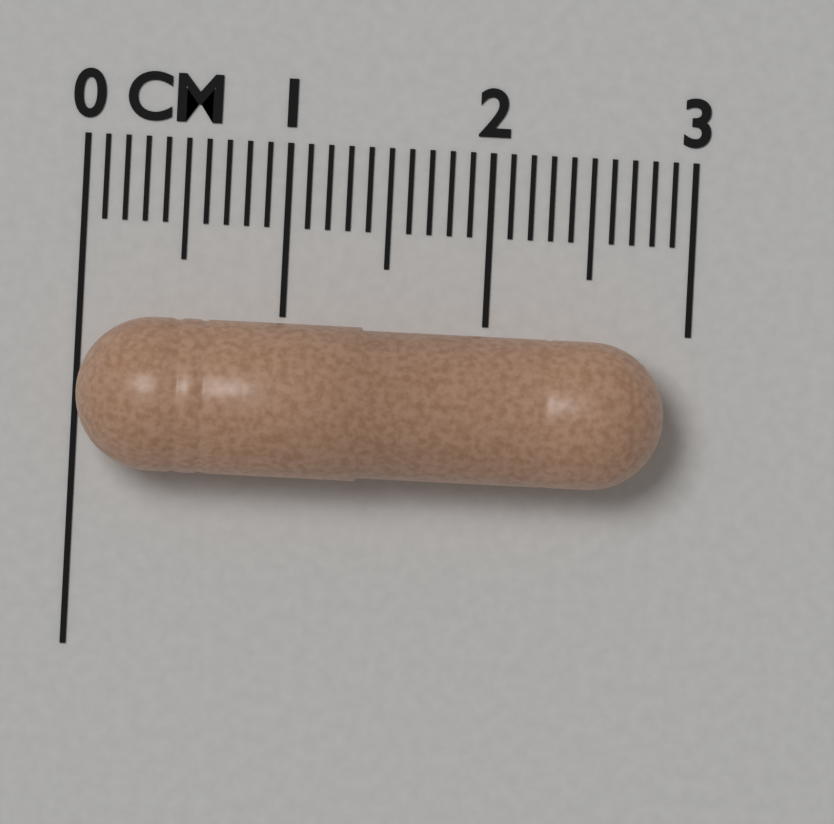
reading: 2.9 cm
